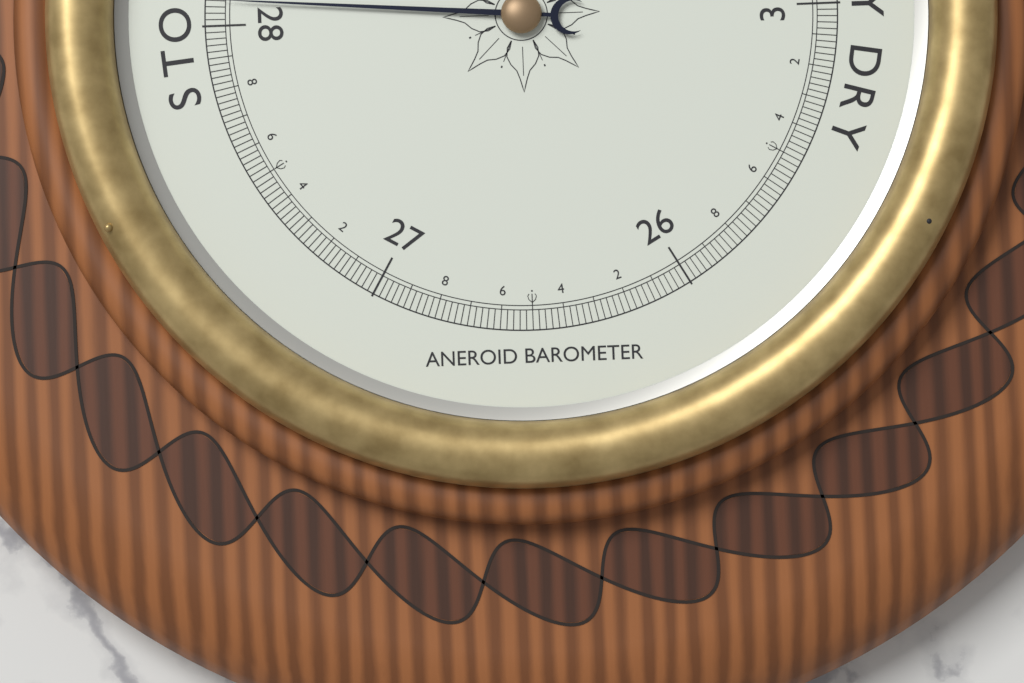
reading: 28.08 inHg
